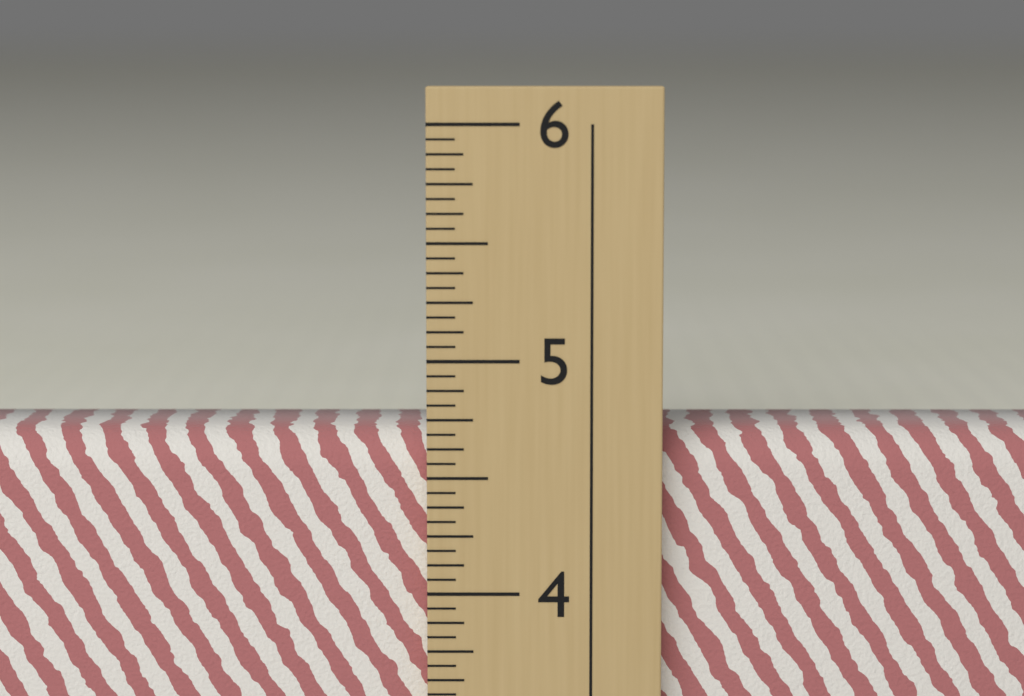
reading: 4.6875 in
